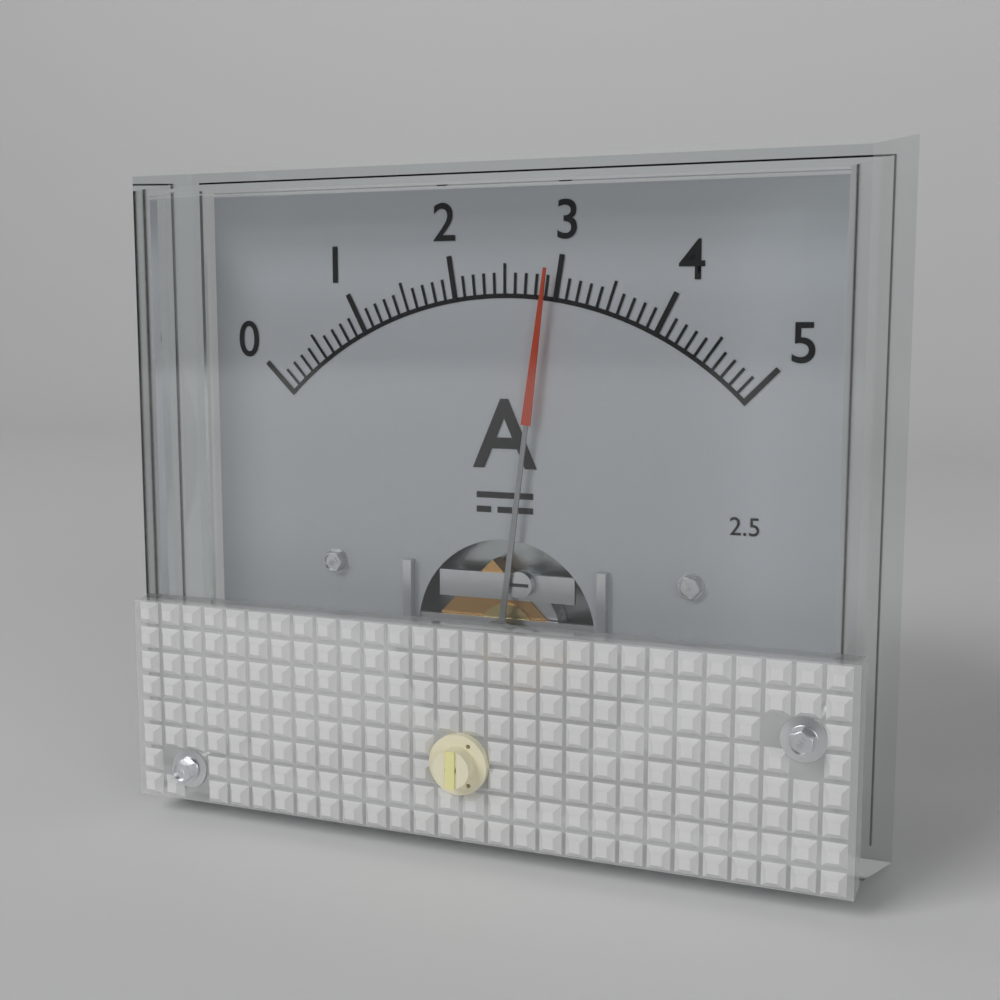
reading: 2.9 A
